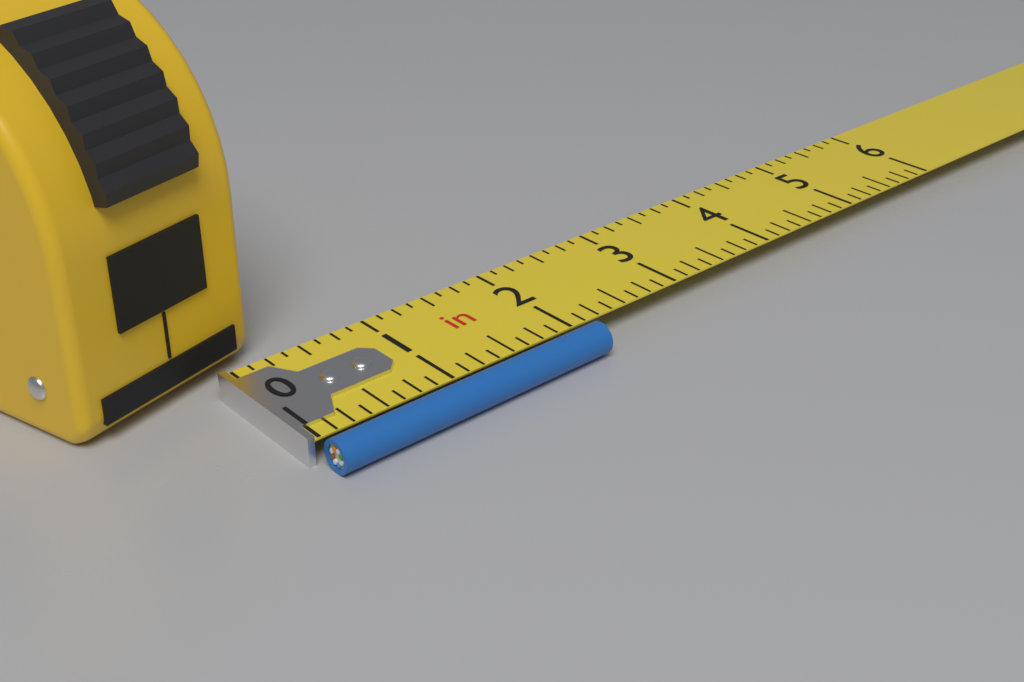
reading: 2.125 in
